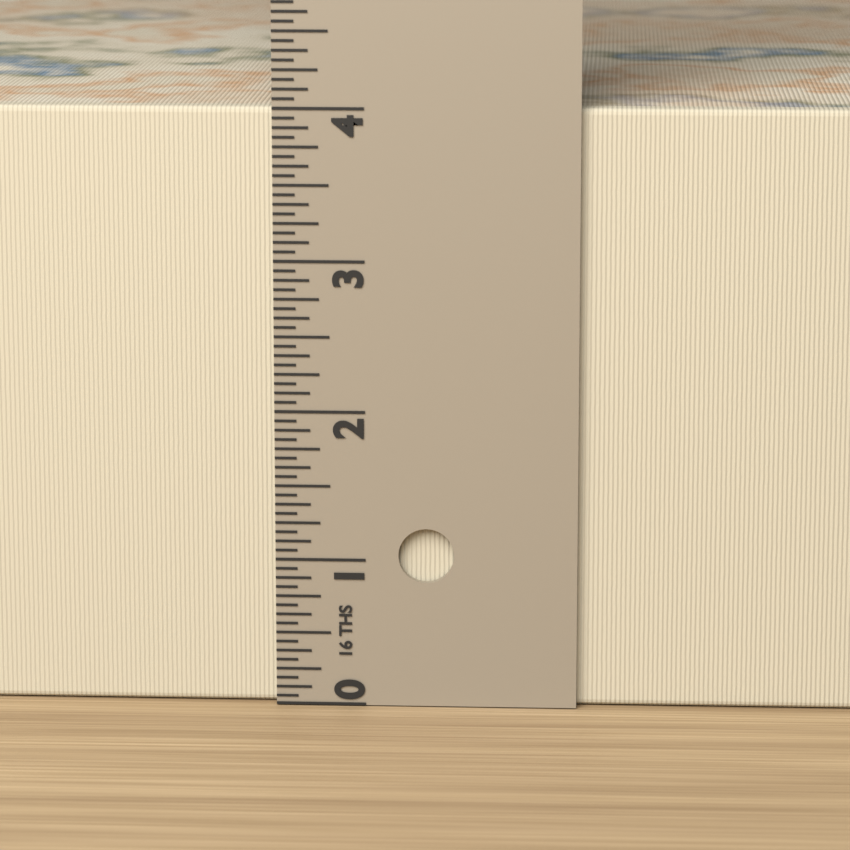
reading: 4.0000 in
